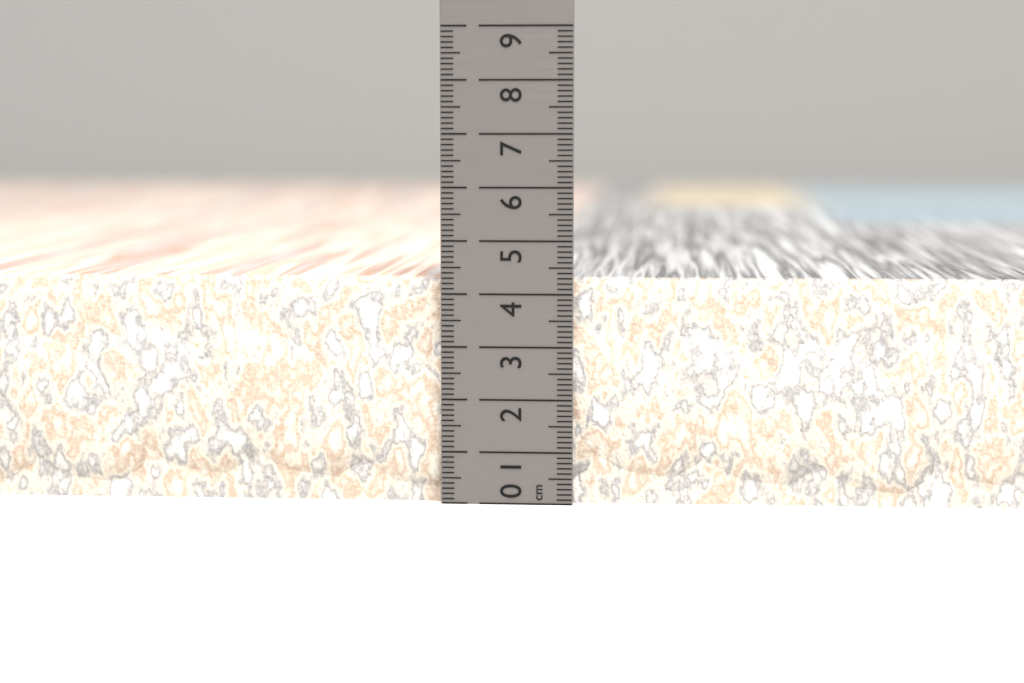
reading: 4.3 cm
